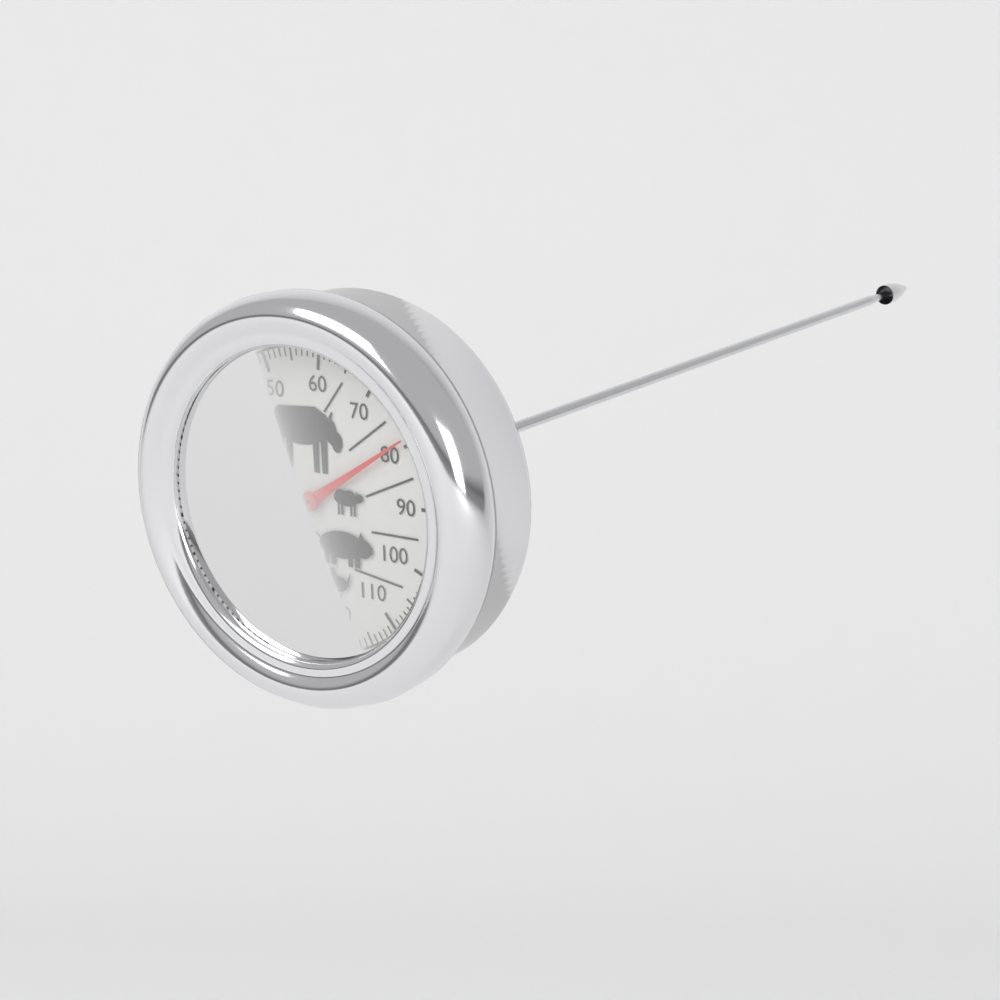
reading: 79 °C
